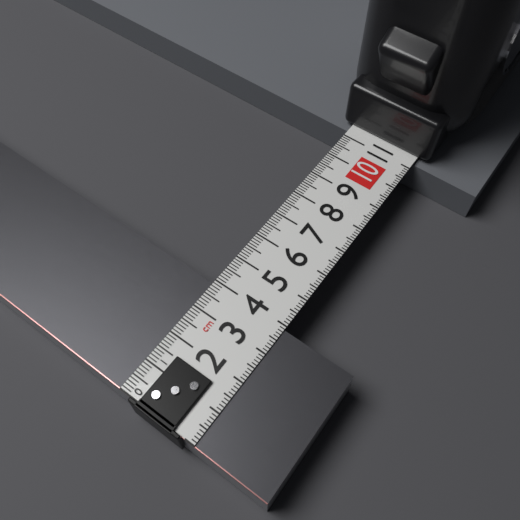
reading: 3.9 cm
